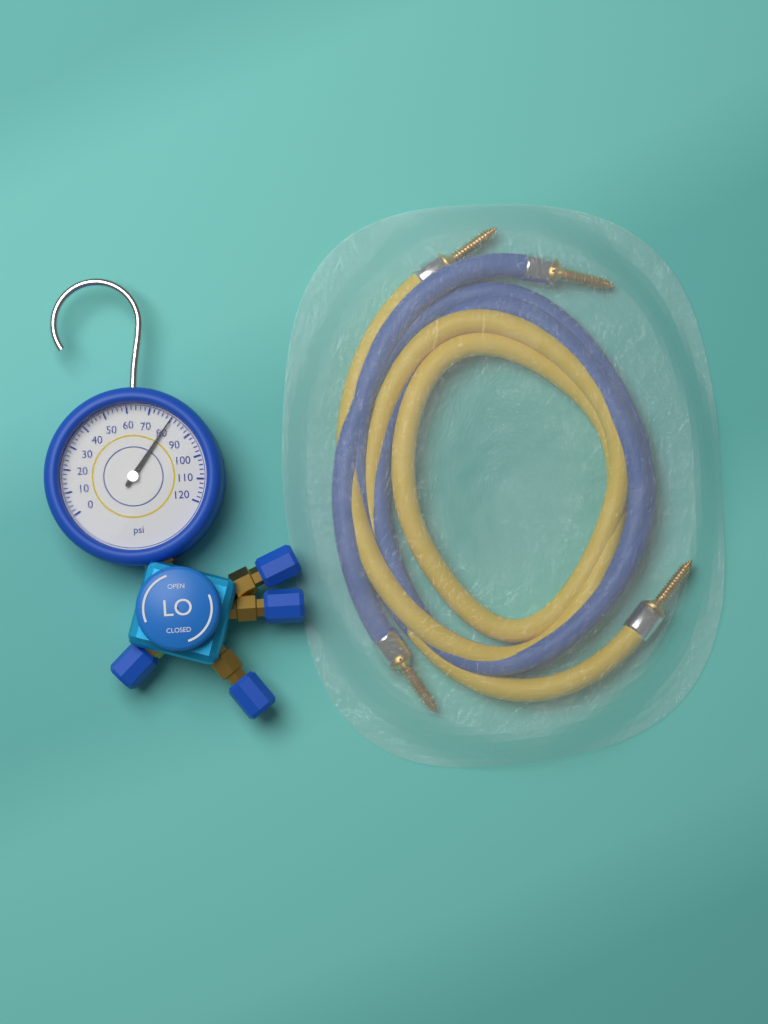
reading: 80 psi
